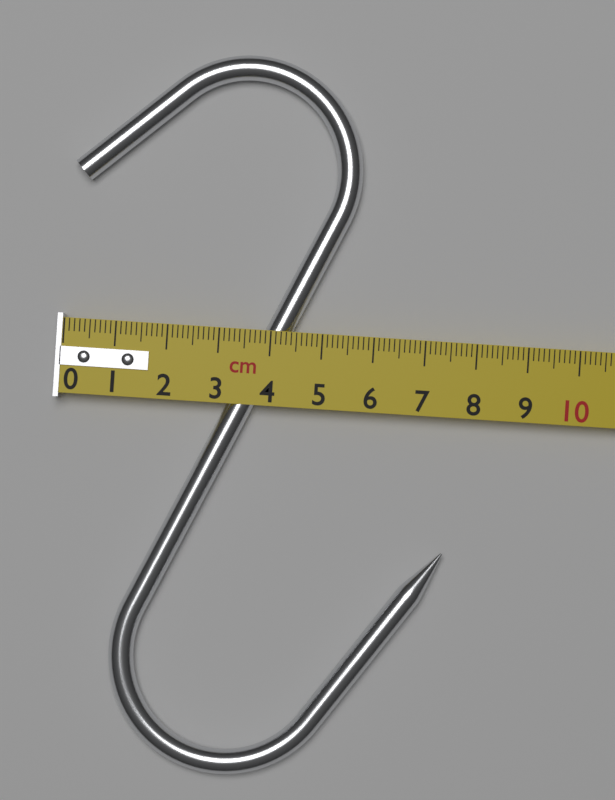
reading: 7.6 cm
